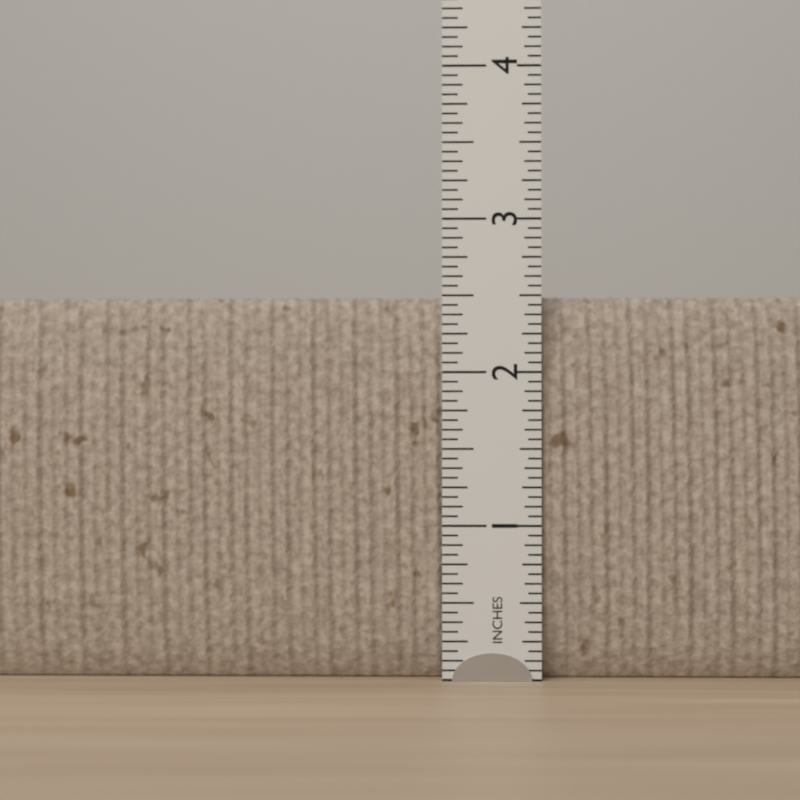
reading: 2.5000 in
